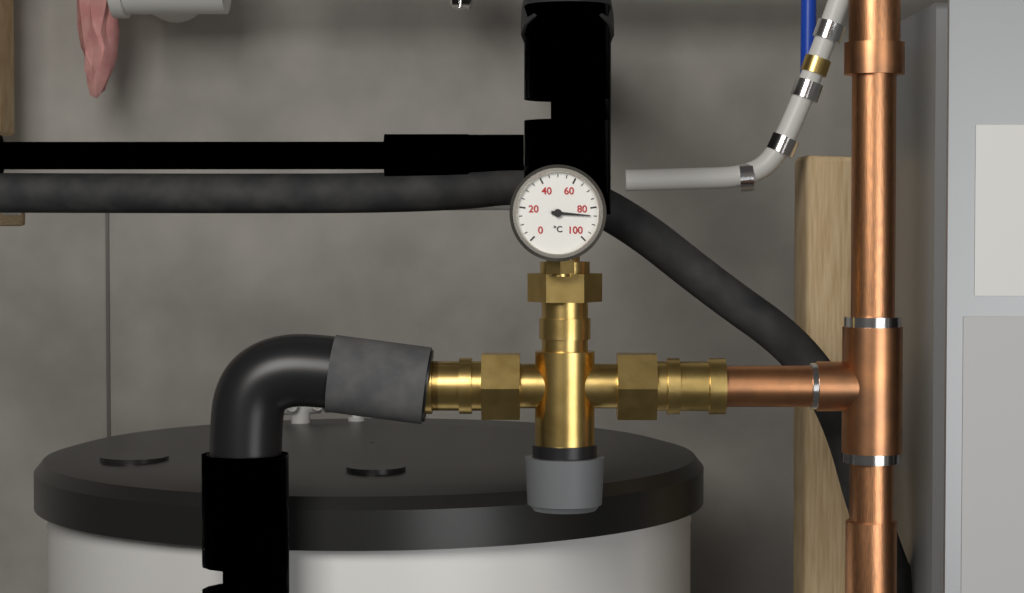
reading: 85 °C
